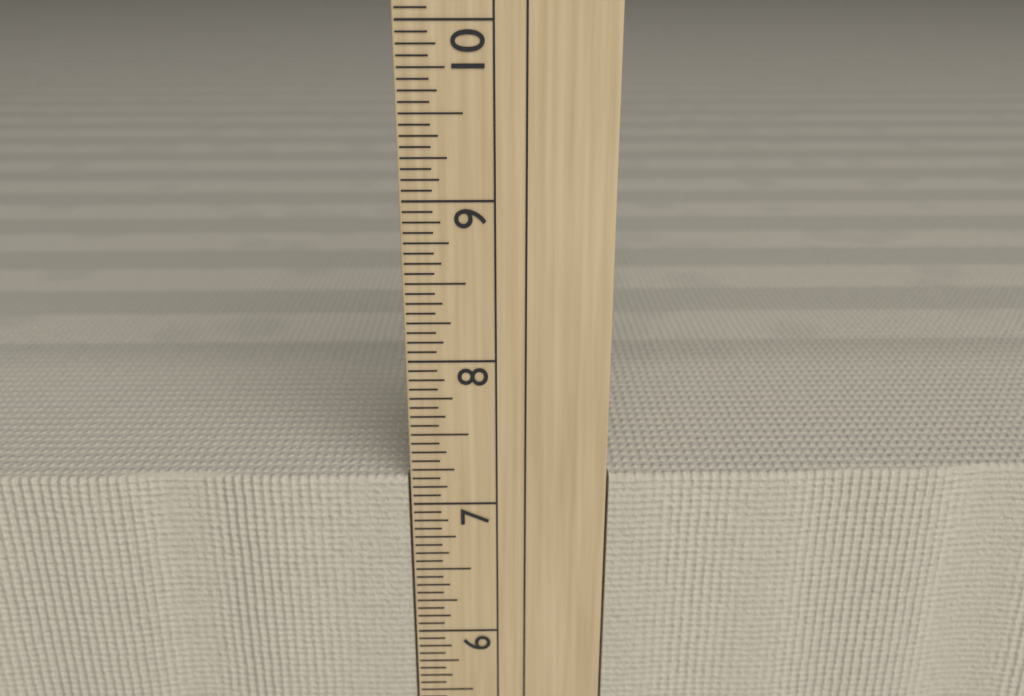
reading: 7.1875 in
